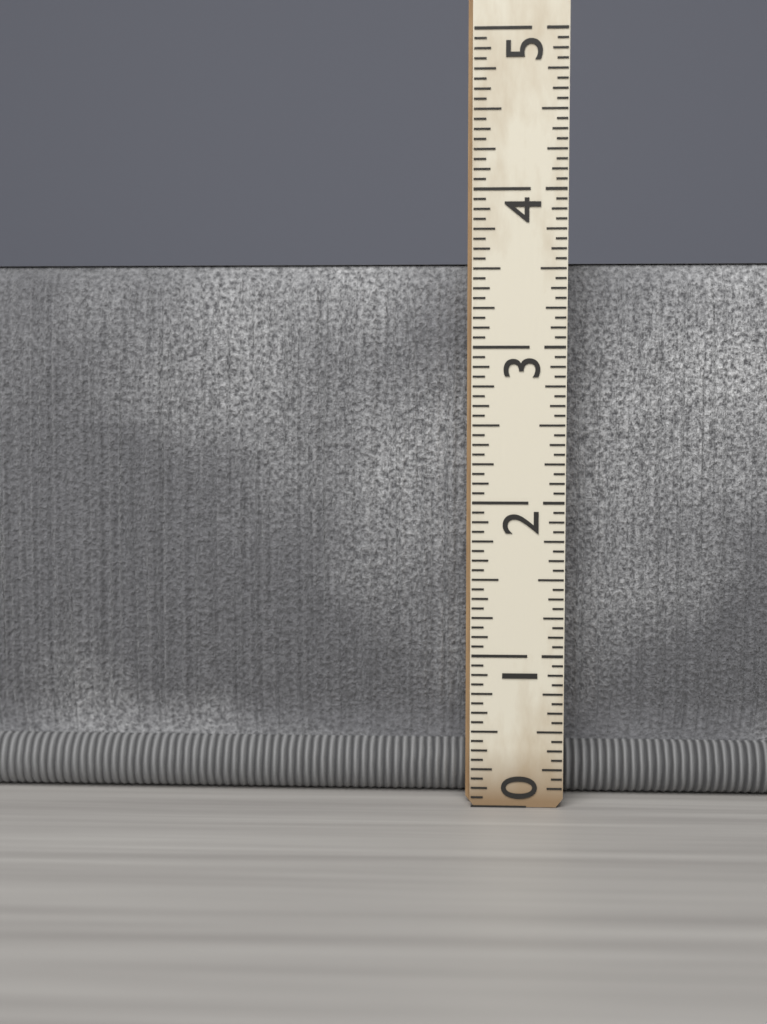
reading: 3.5625 (no unit)
